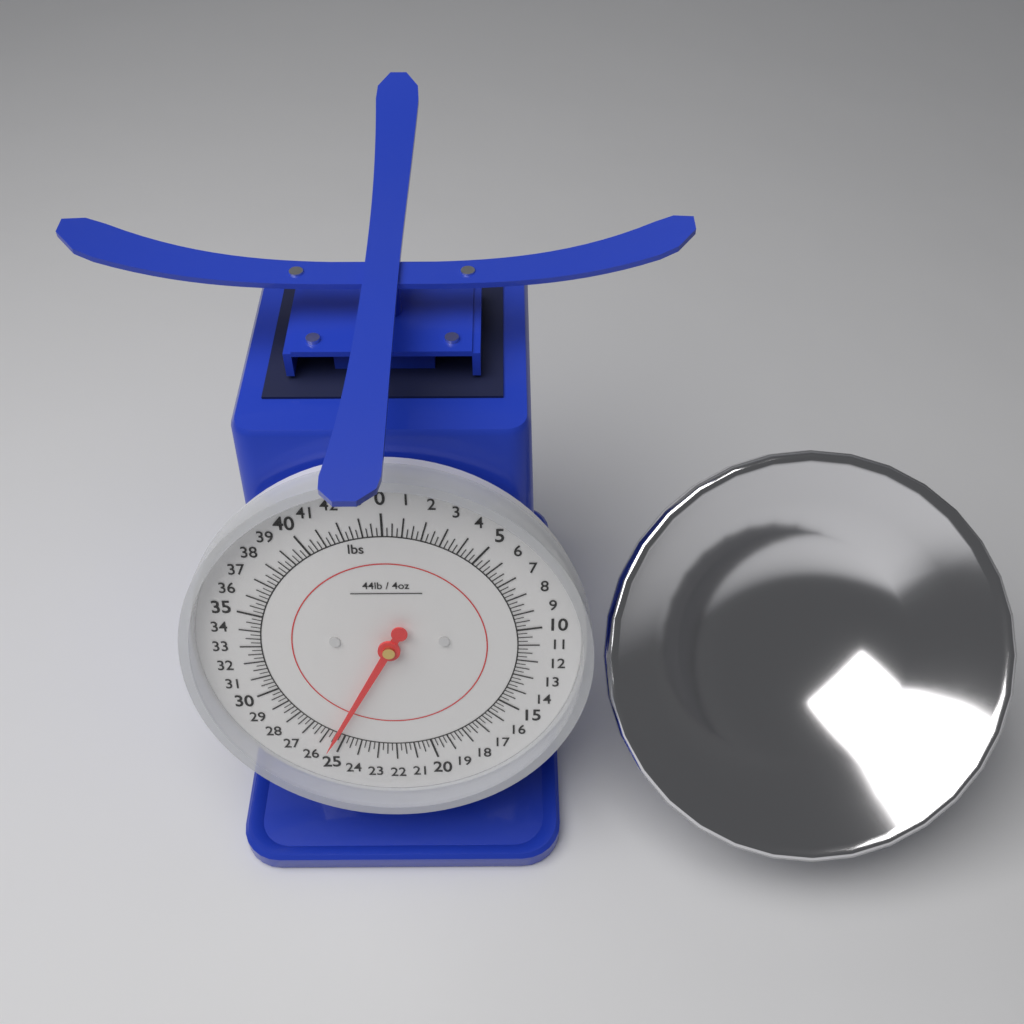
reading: 25.50 lbs
